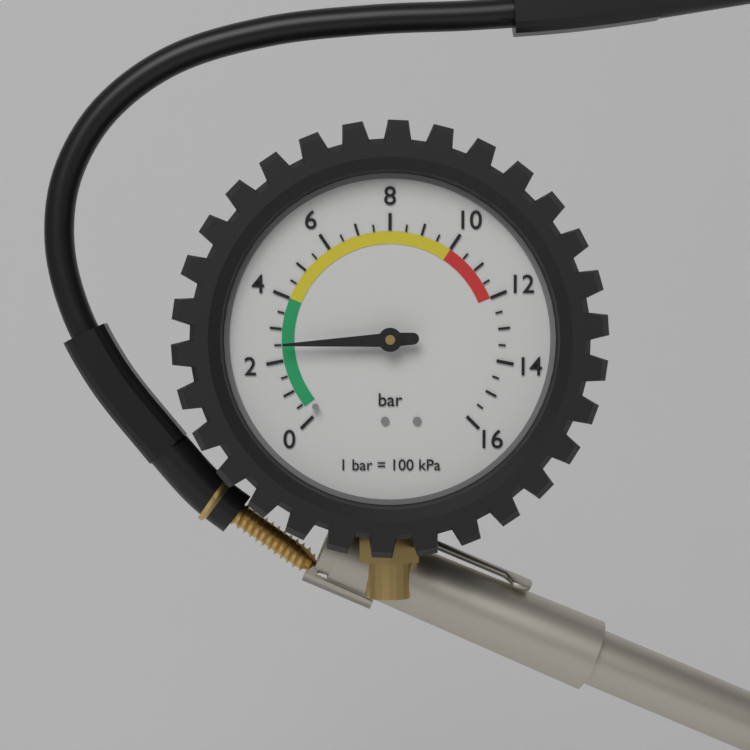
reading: 2.5 bar
